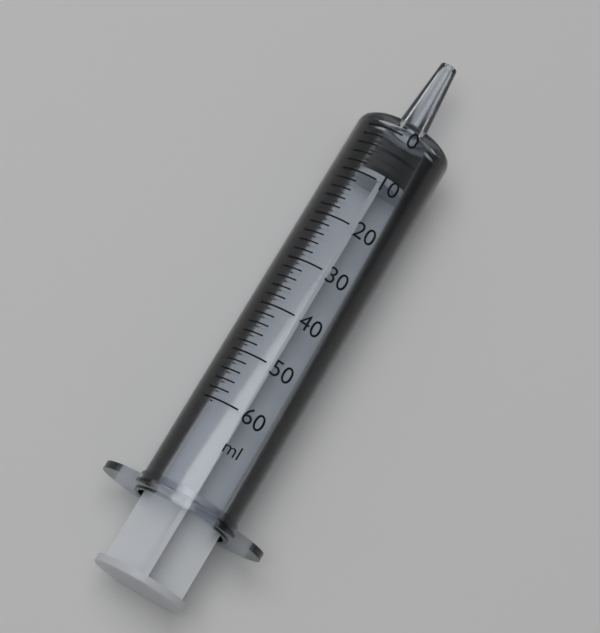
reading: 2 ml
